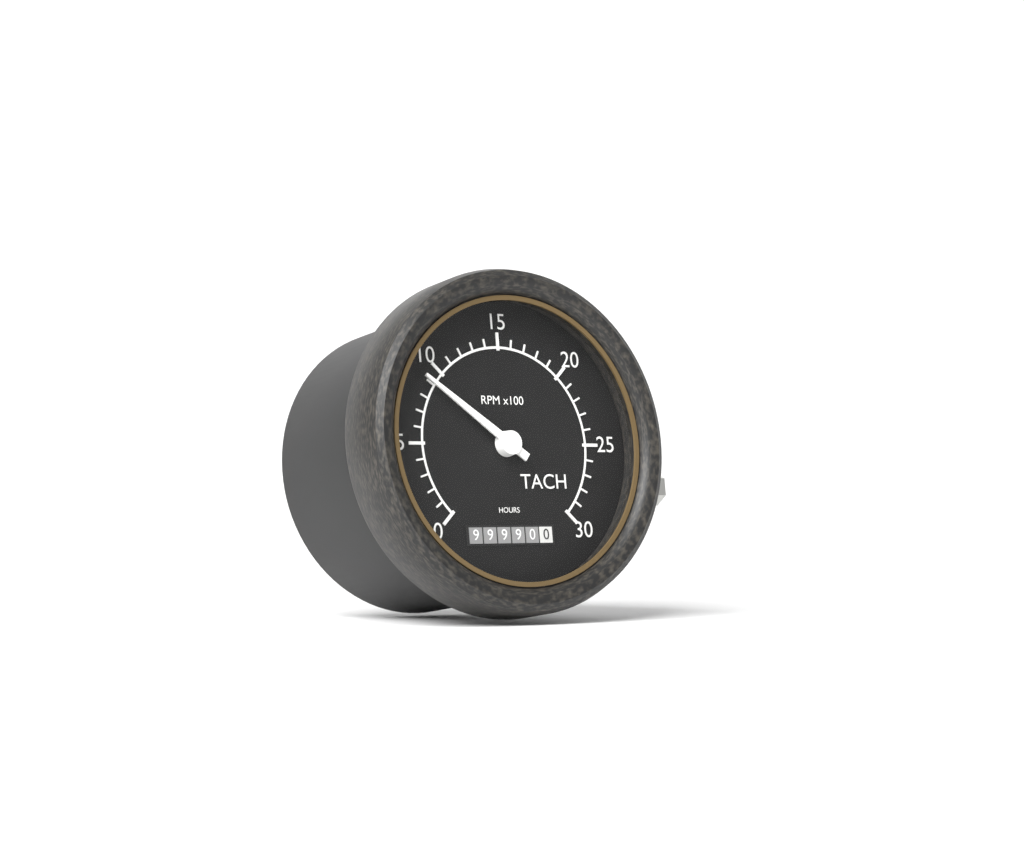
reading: 900 RPM
